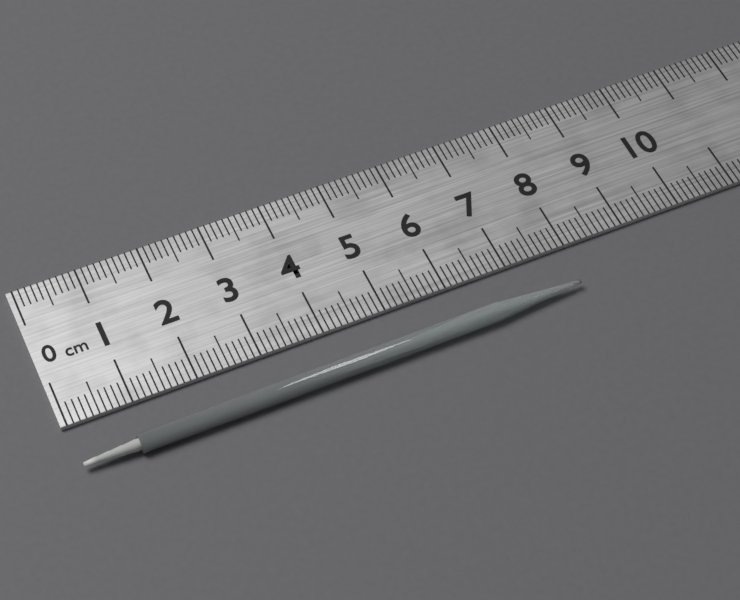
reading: 7.9 cm
